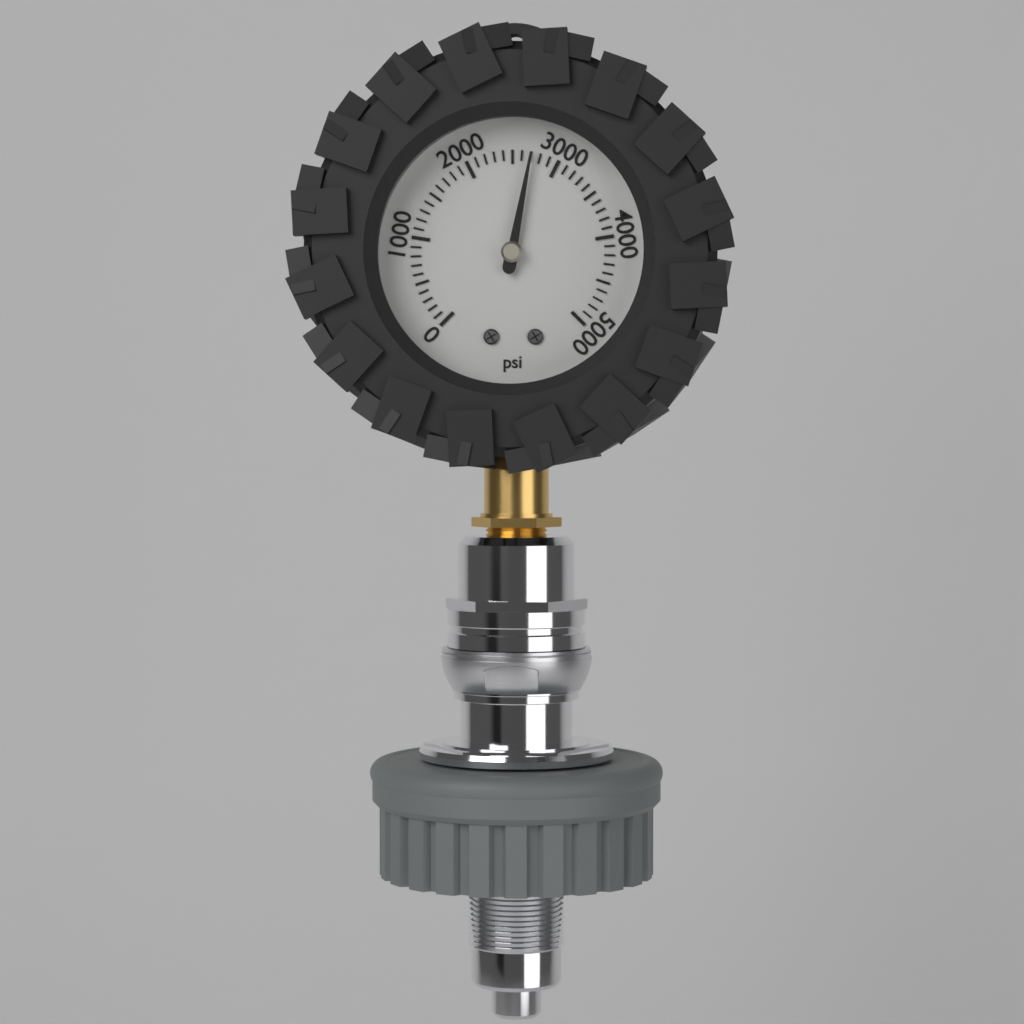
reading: 2700 psi
